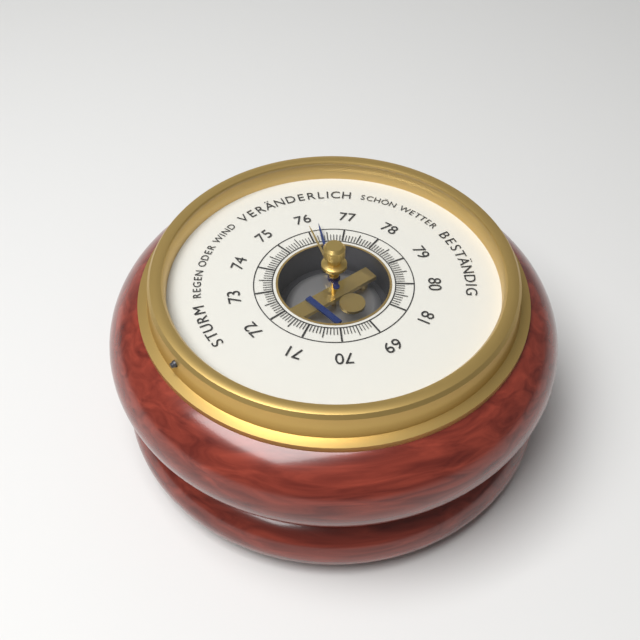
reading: 76.3 (no unit)
